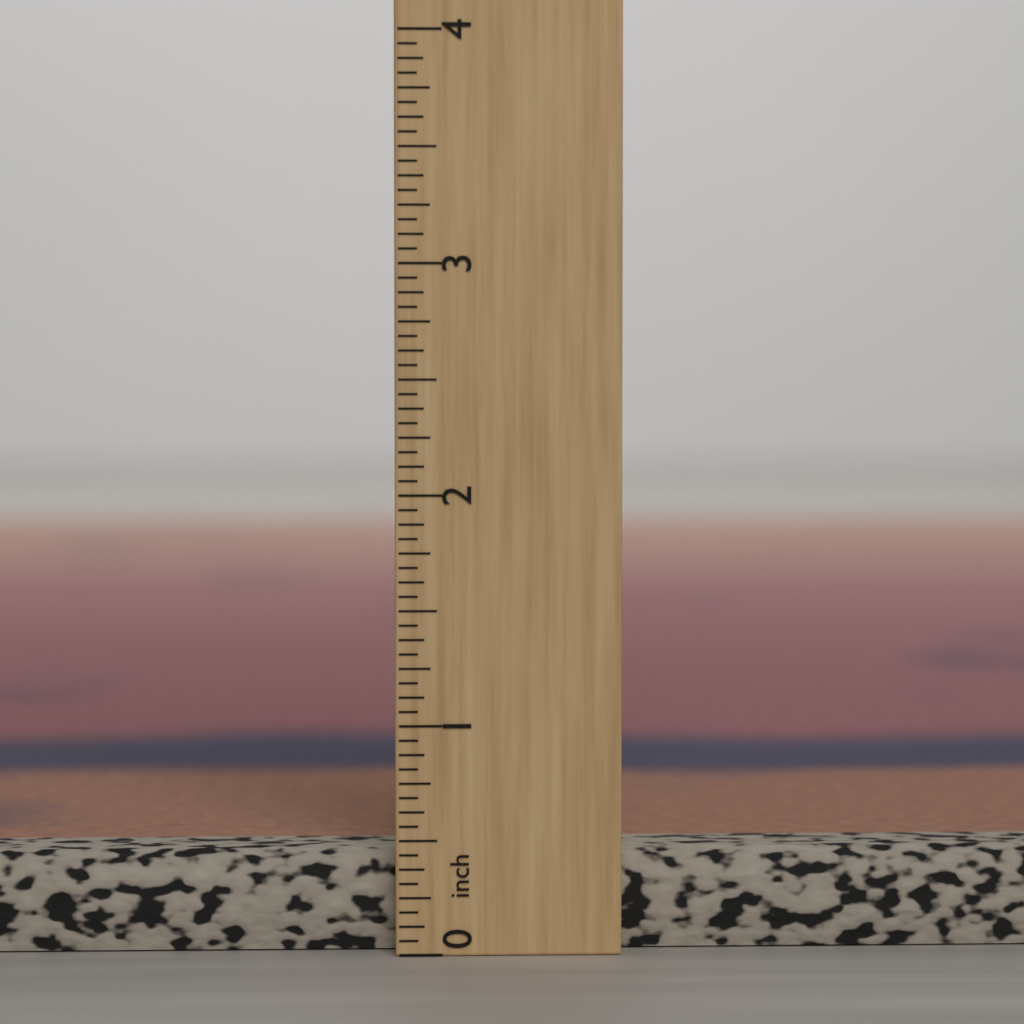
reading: 0.4375 inch
